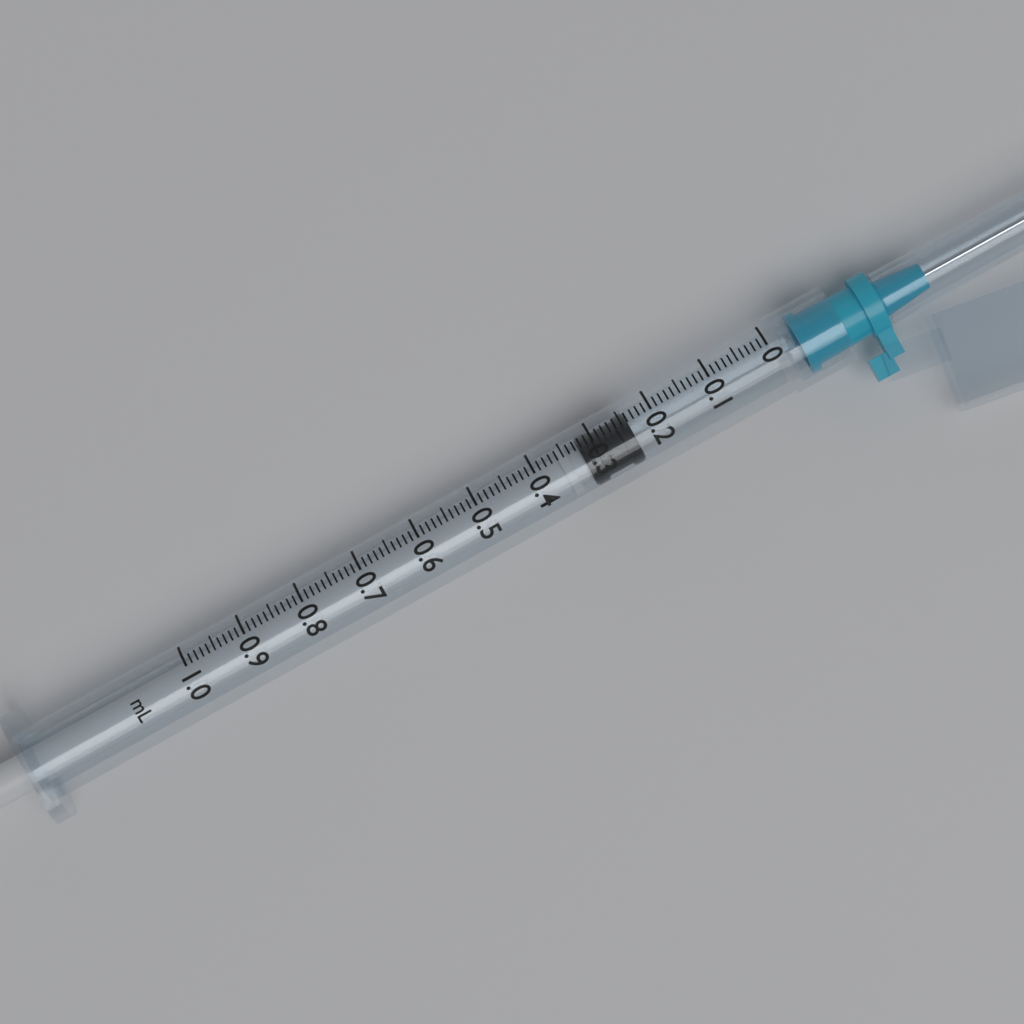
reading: 0.24 ml
